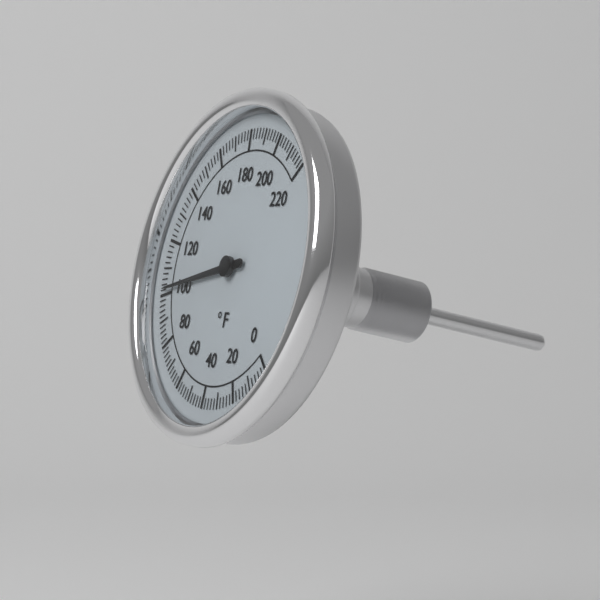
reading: 102 °F
